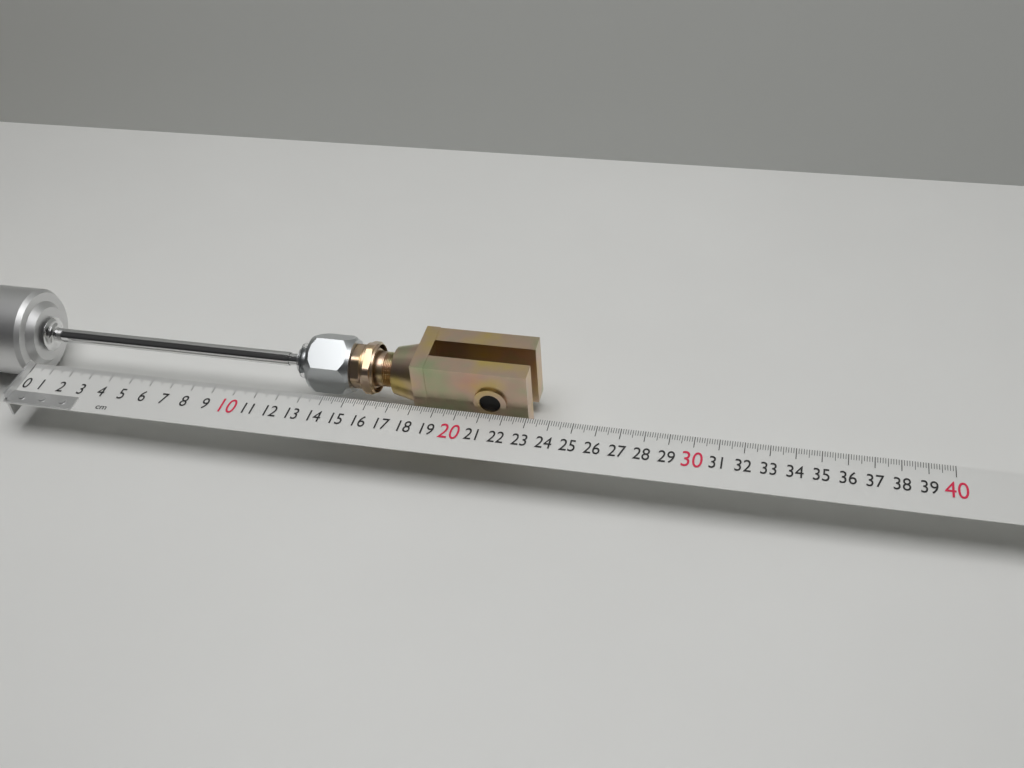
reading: 23.0 cm
